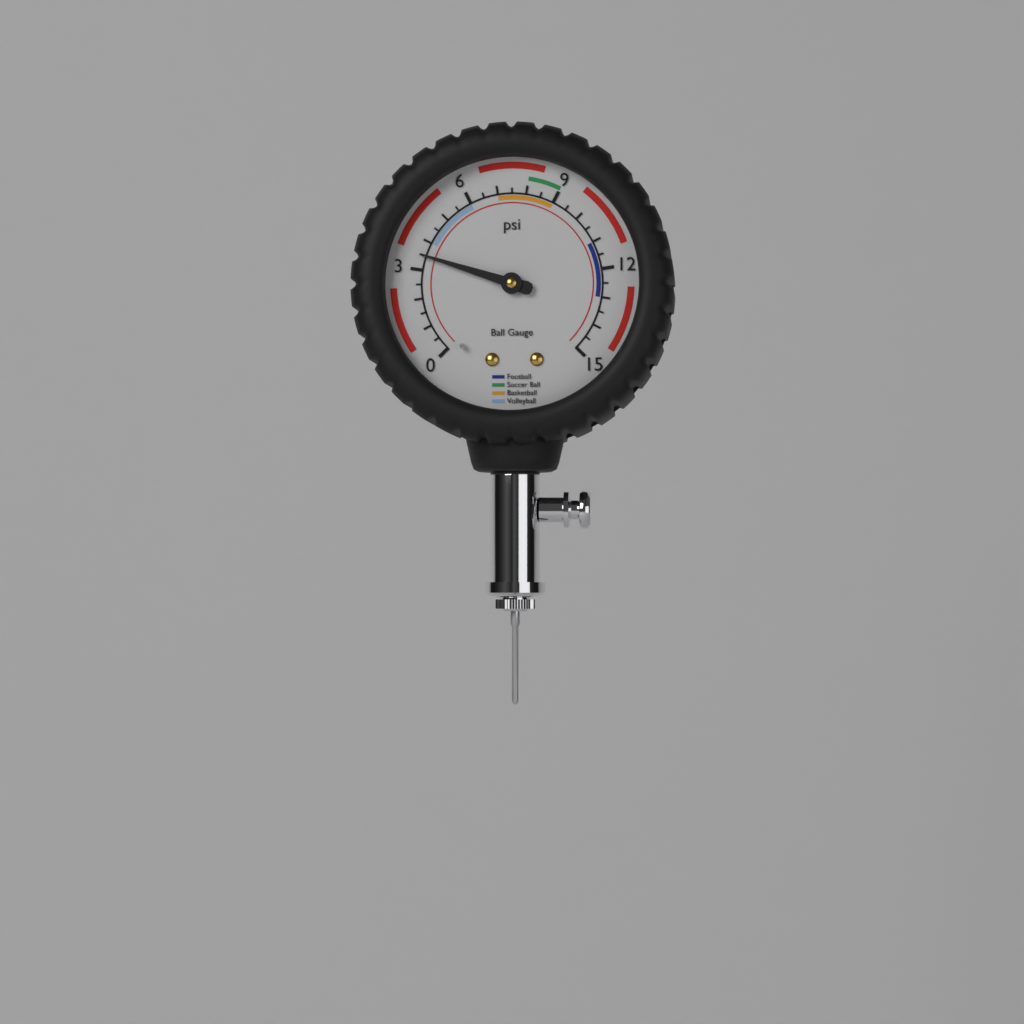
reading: 3.5 psi
